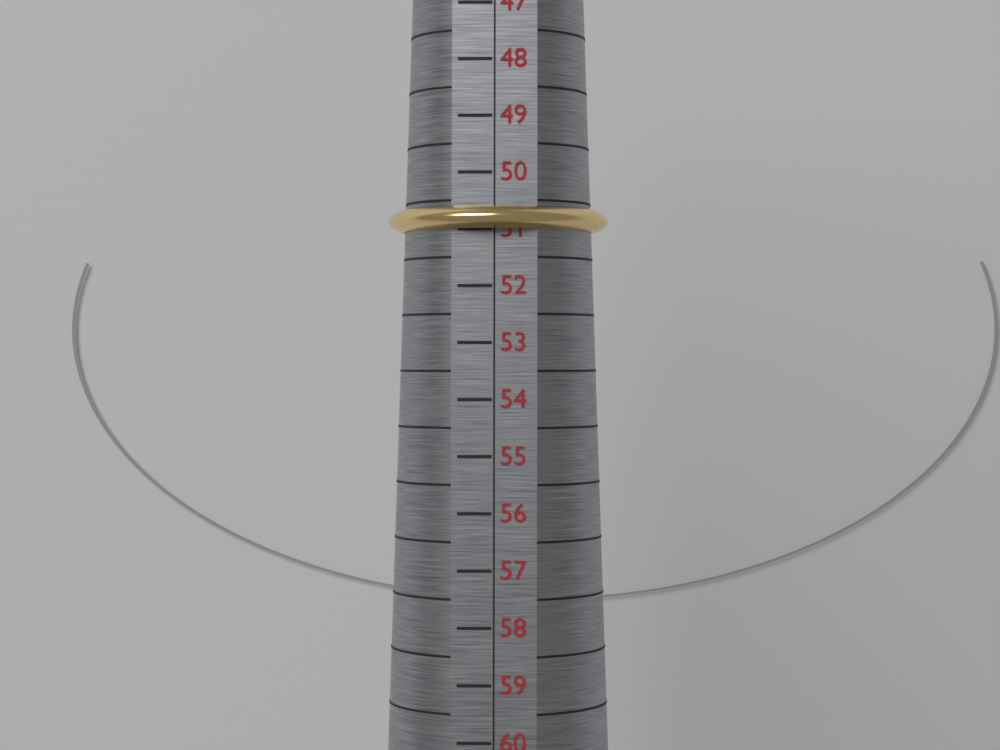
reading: 51.0 (no unit)
